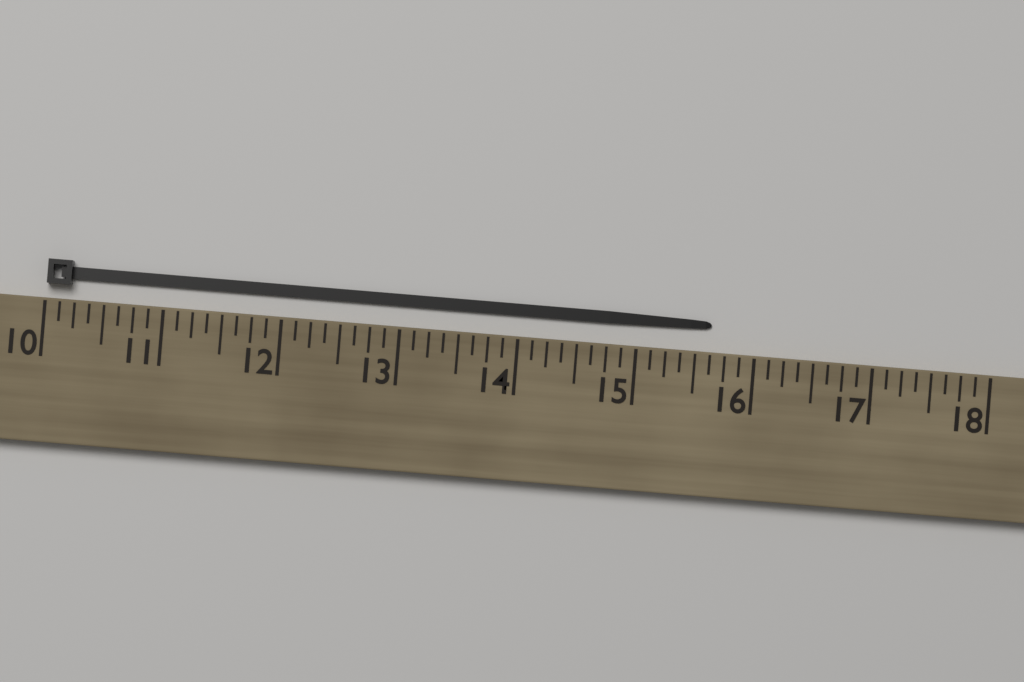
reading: 15.625 (no unit)
